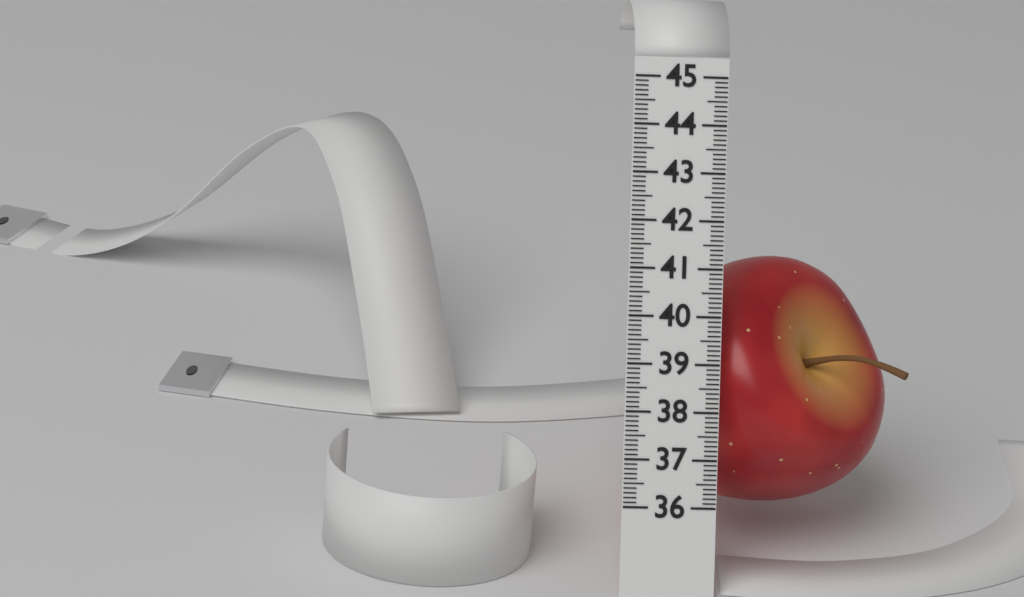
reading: 41.3 (no unit)
